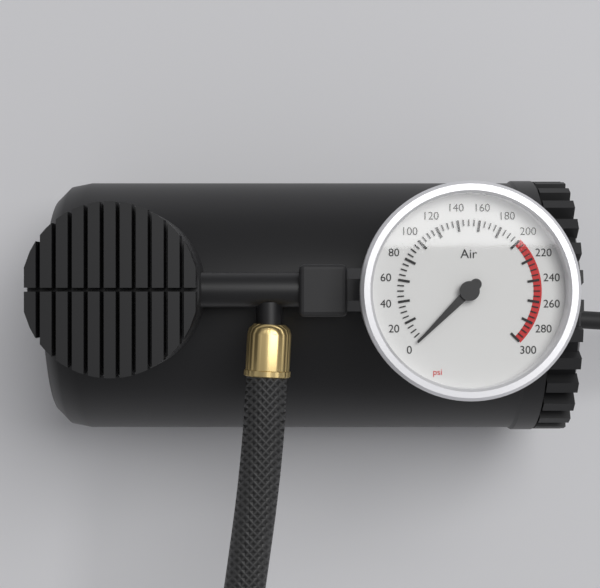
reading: 0 psi
